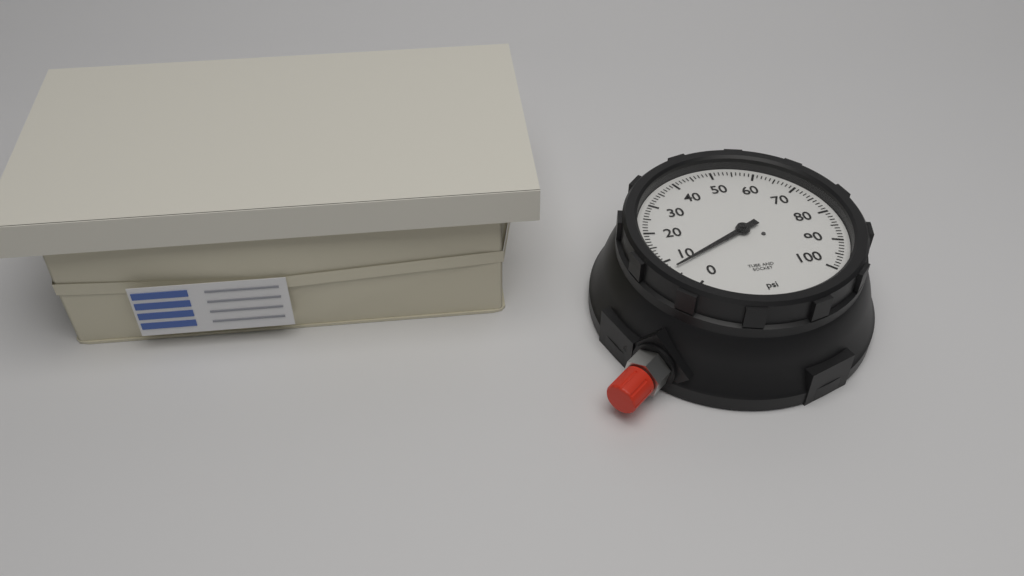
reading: 7 psi
